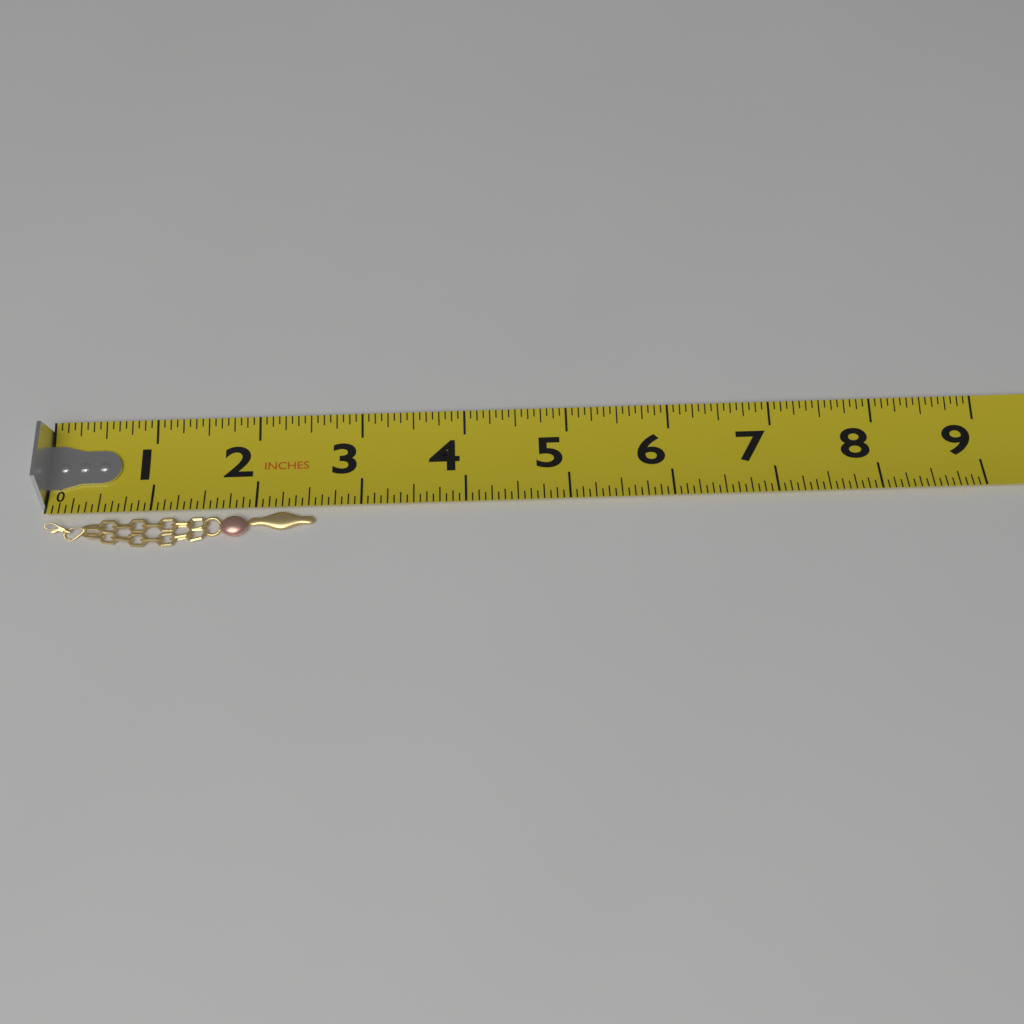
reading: 2.5625 in
